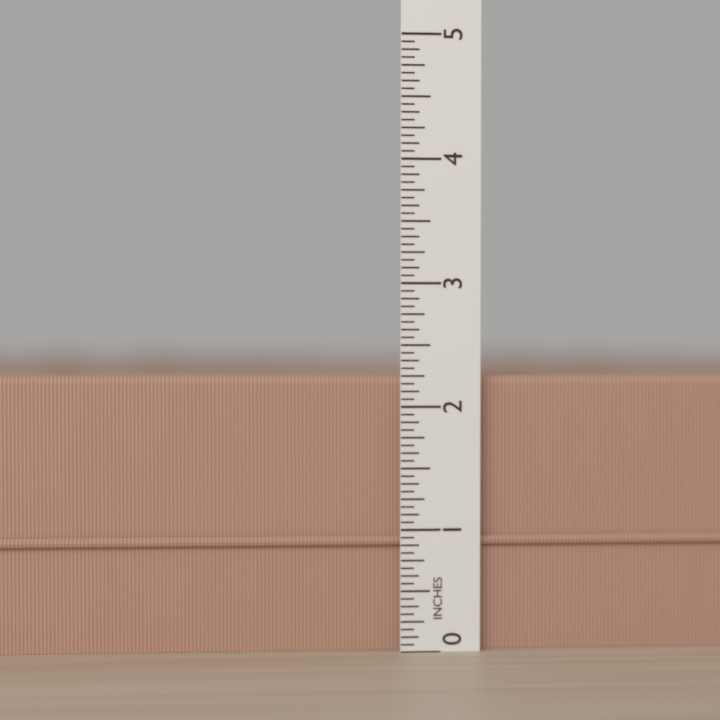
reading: 2.2500 in
